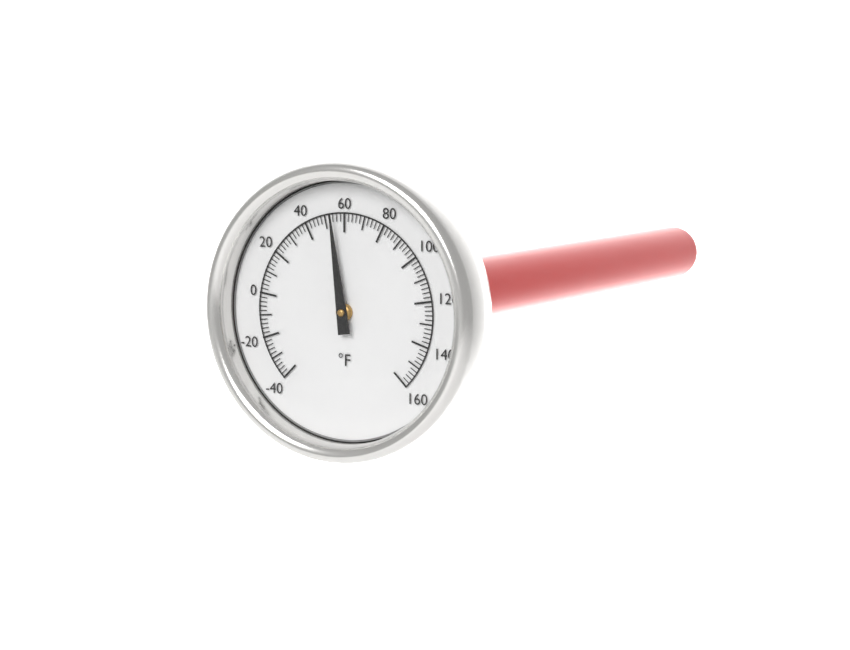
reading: 54 °F
